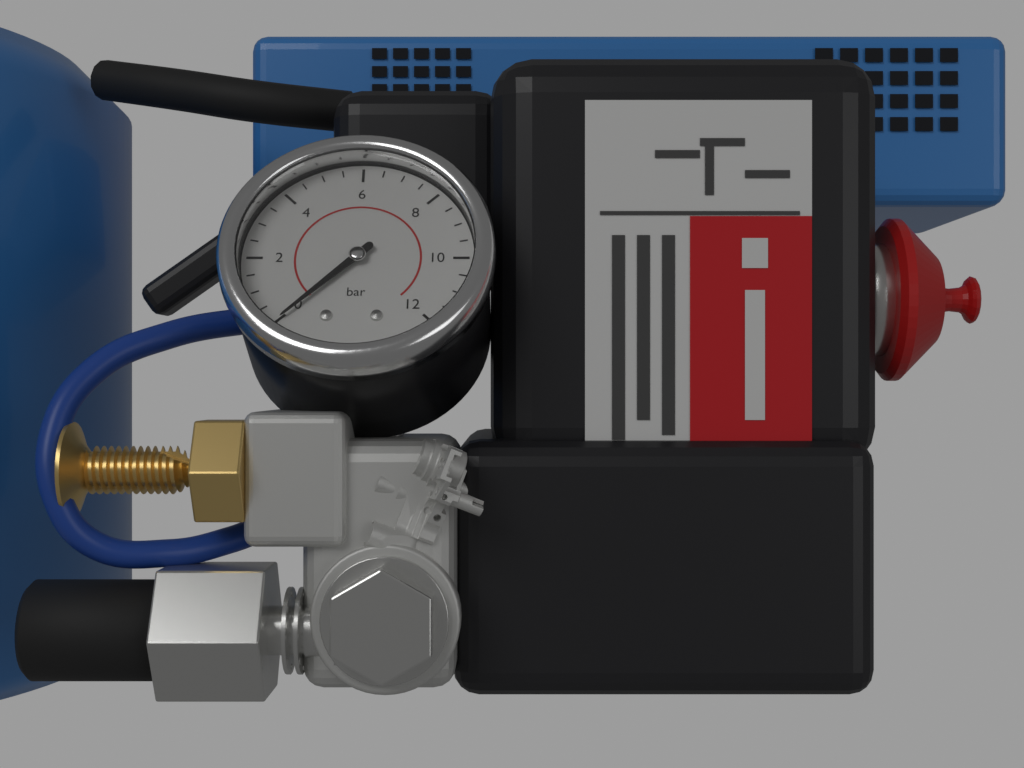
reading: 0.0 bar
